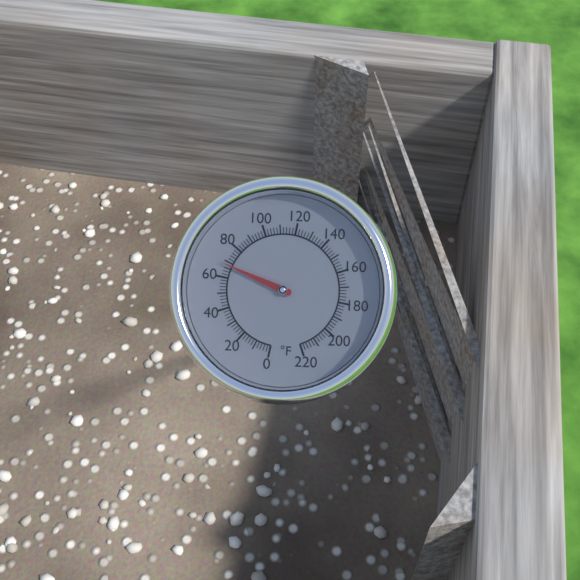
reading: 68 °F
